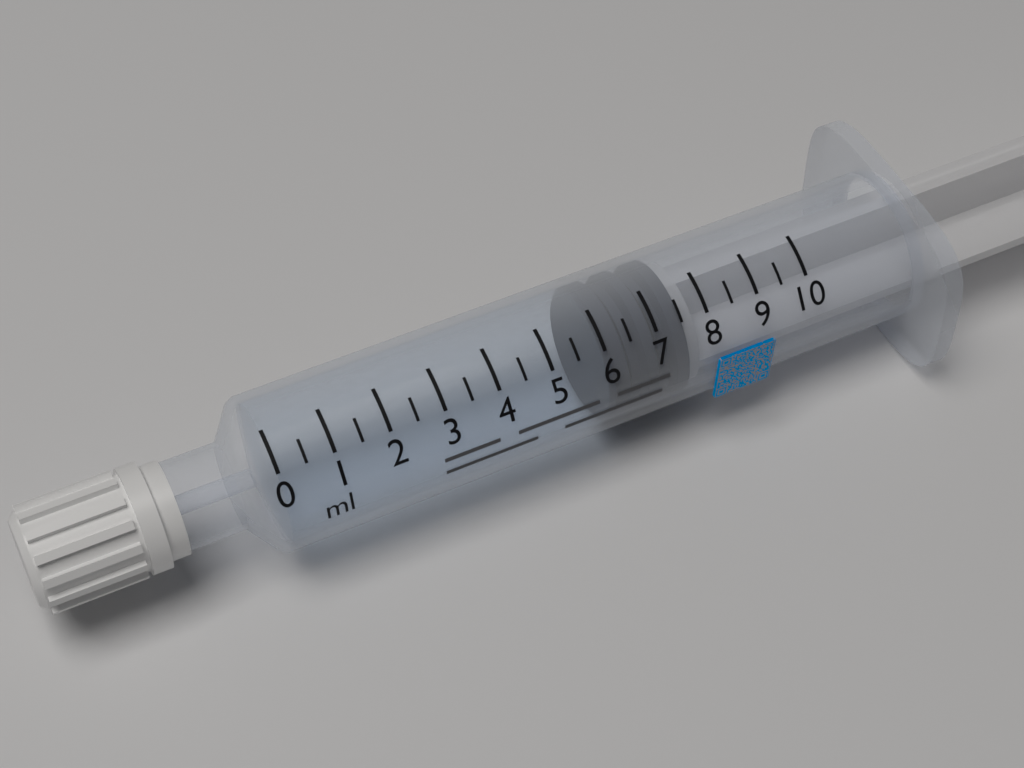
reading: 6.0 ml
